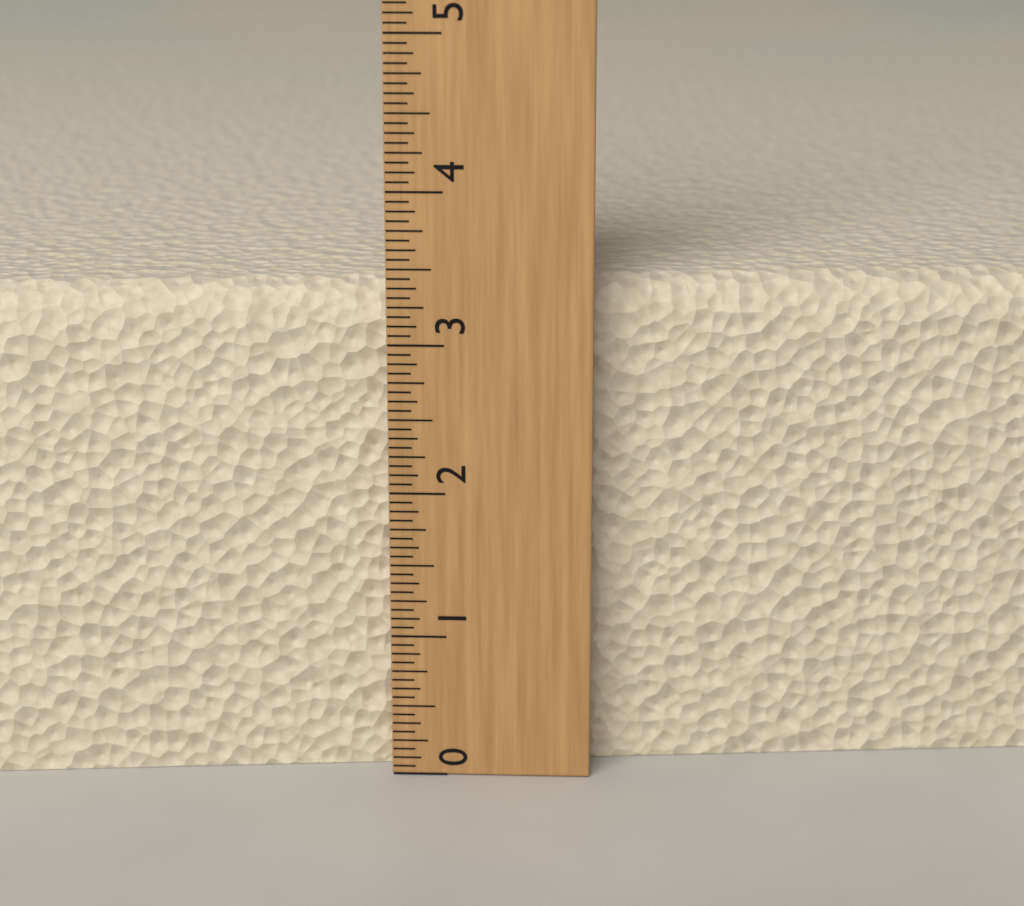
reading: 3.3750 (no unit)
